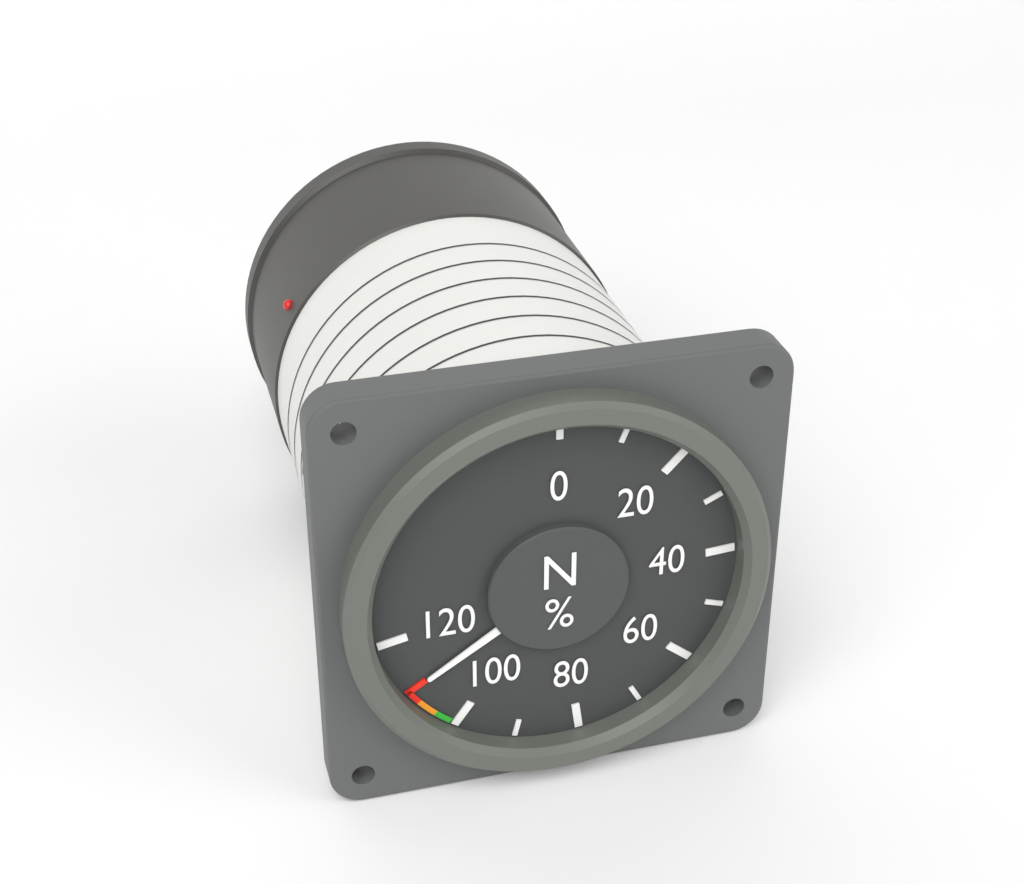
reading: 110 %
